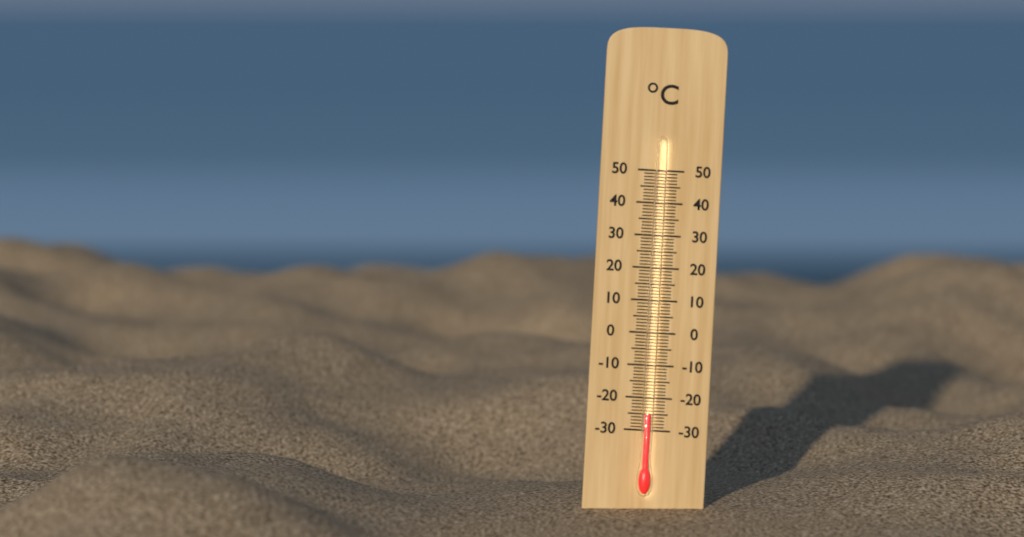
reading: -25 °C
